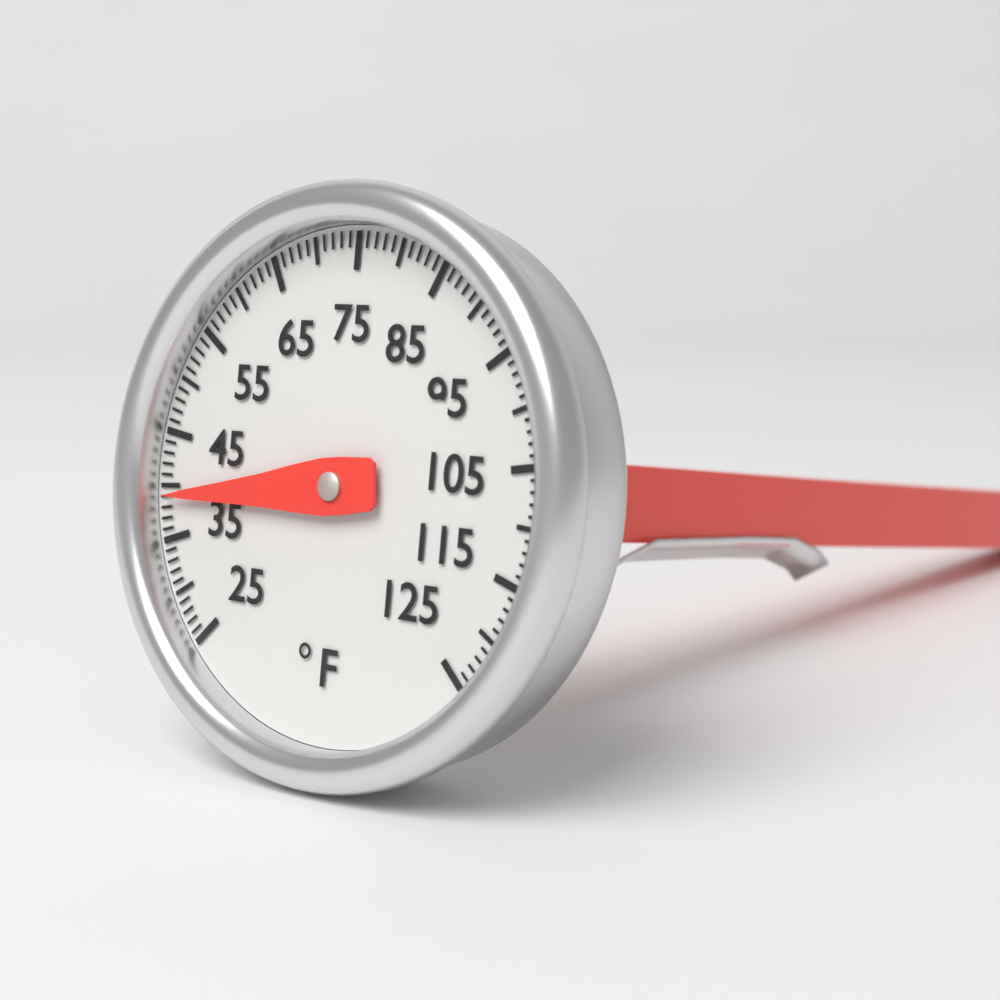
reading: 39 °F
